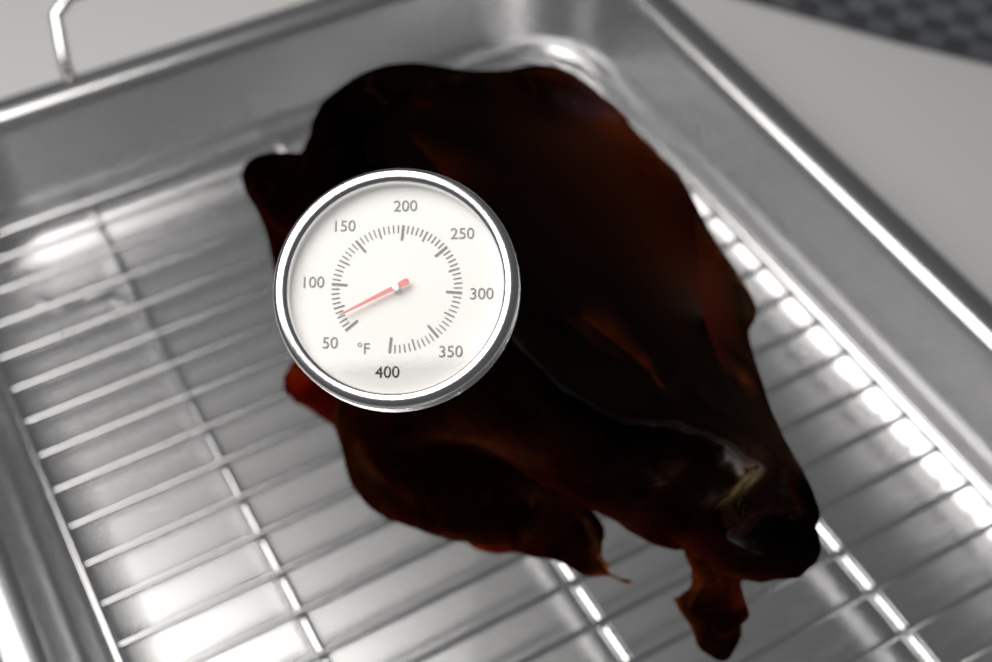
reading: 65 °F
